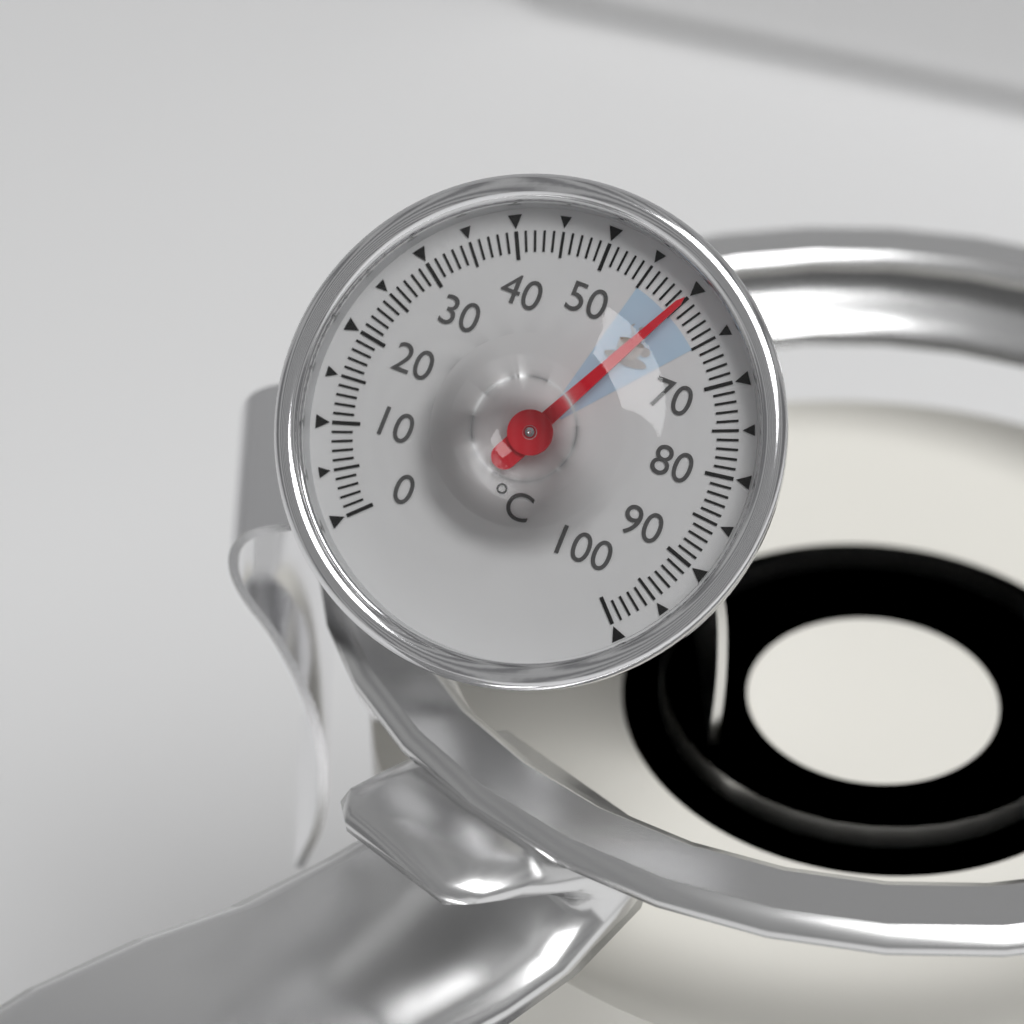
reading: 60 °C
